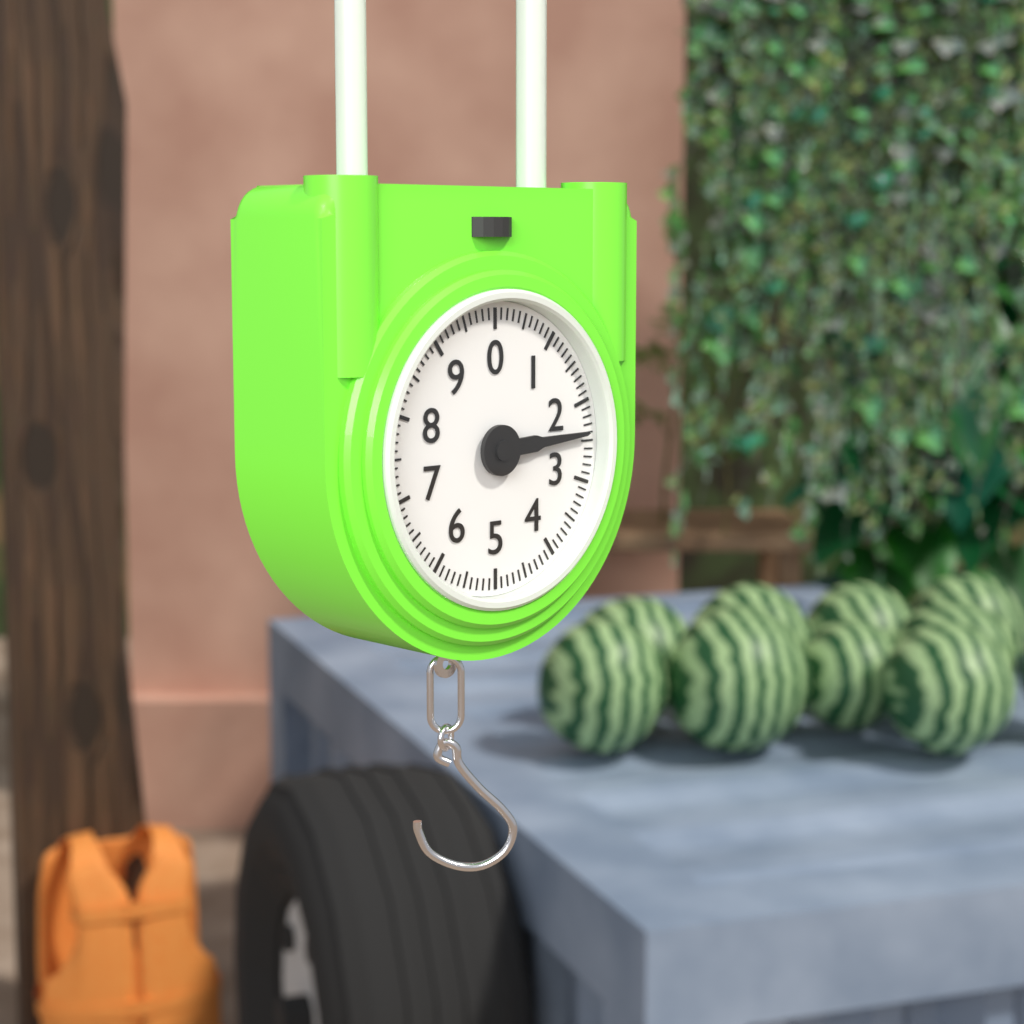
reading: 2.4 (no unit)
